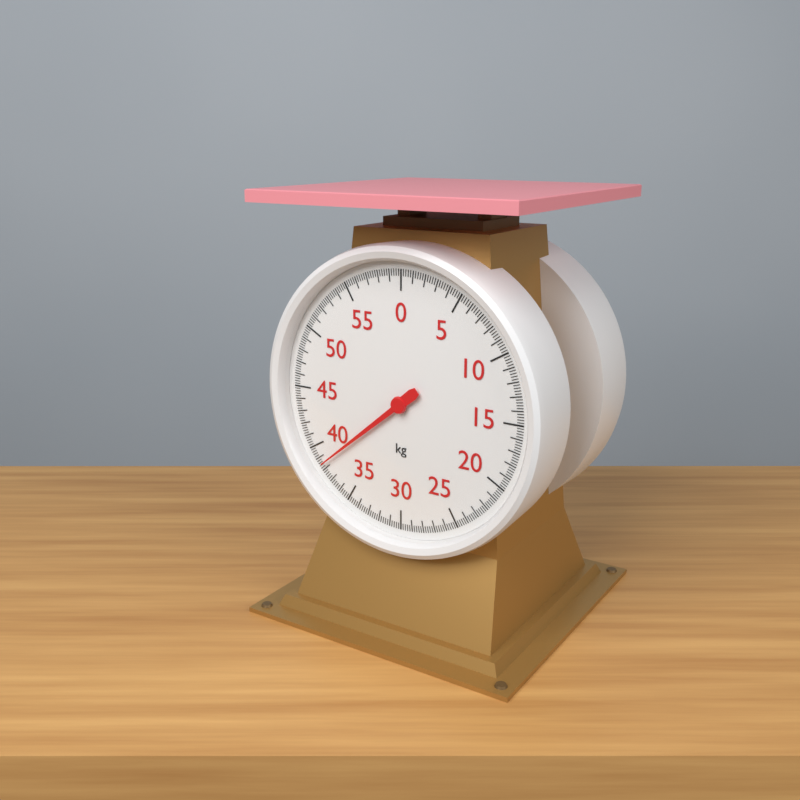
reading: 38.4 kg
